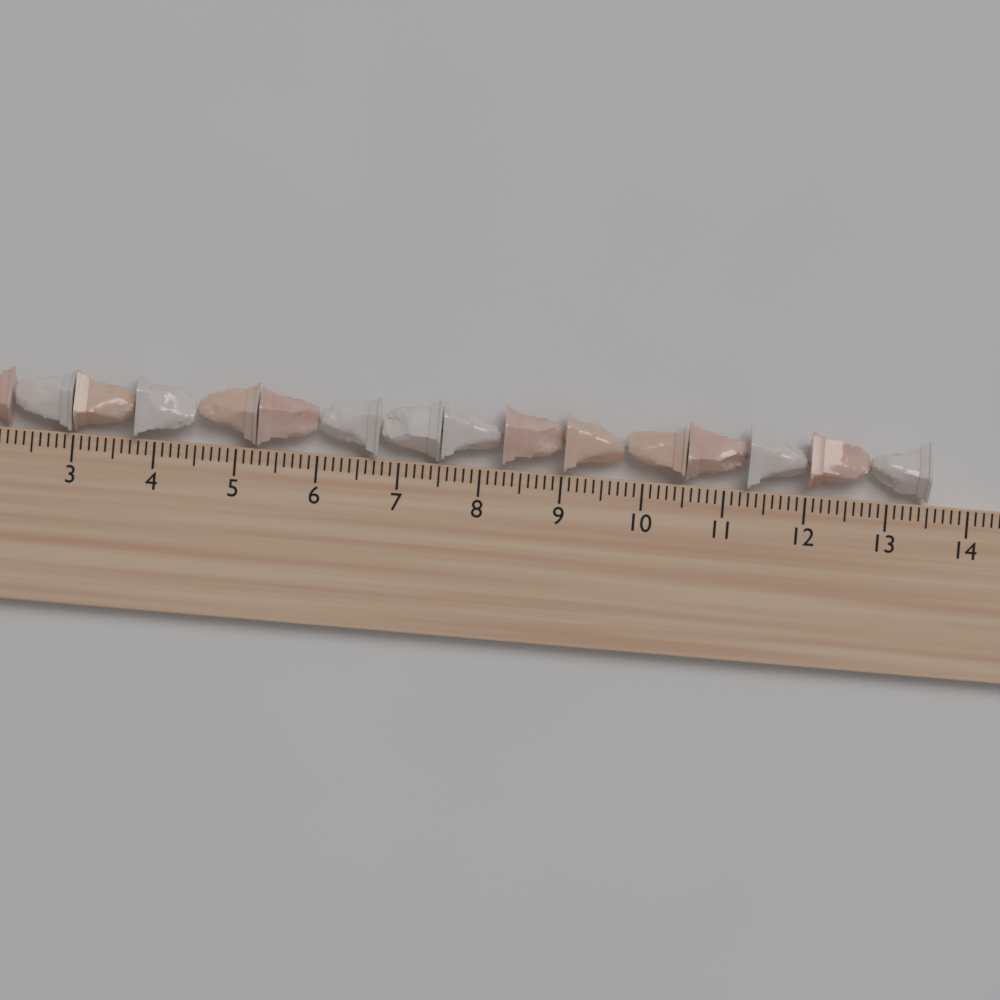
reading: 13.5 cm
